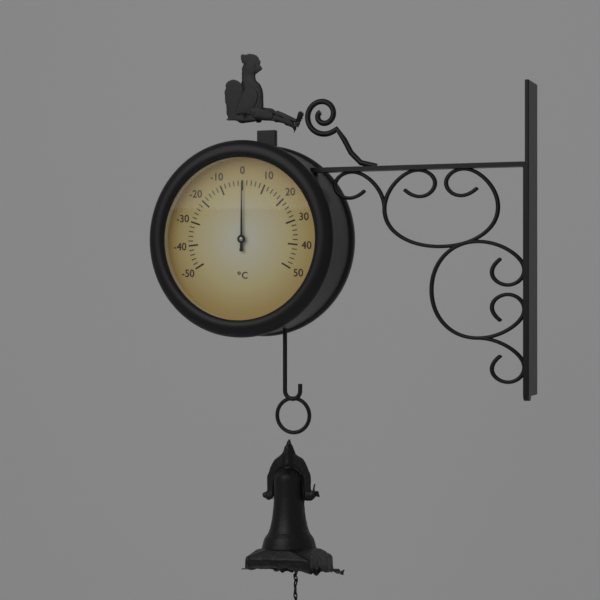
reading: 0 °C
